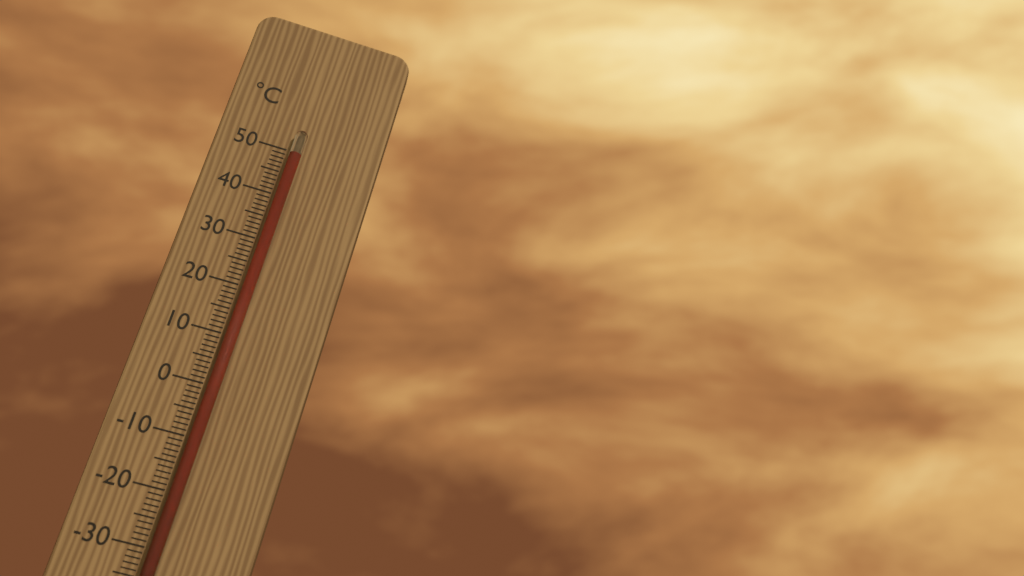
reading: 49 °C
